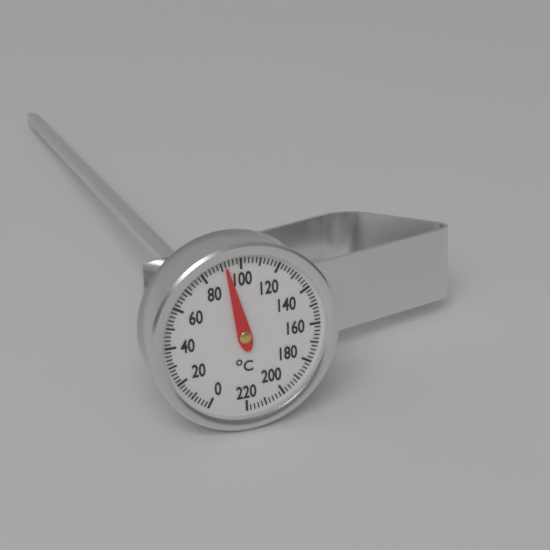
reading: 92 °C
